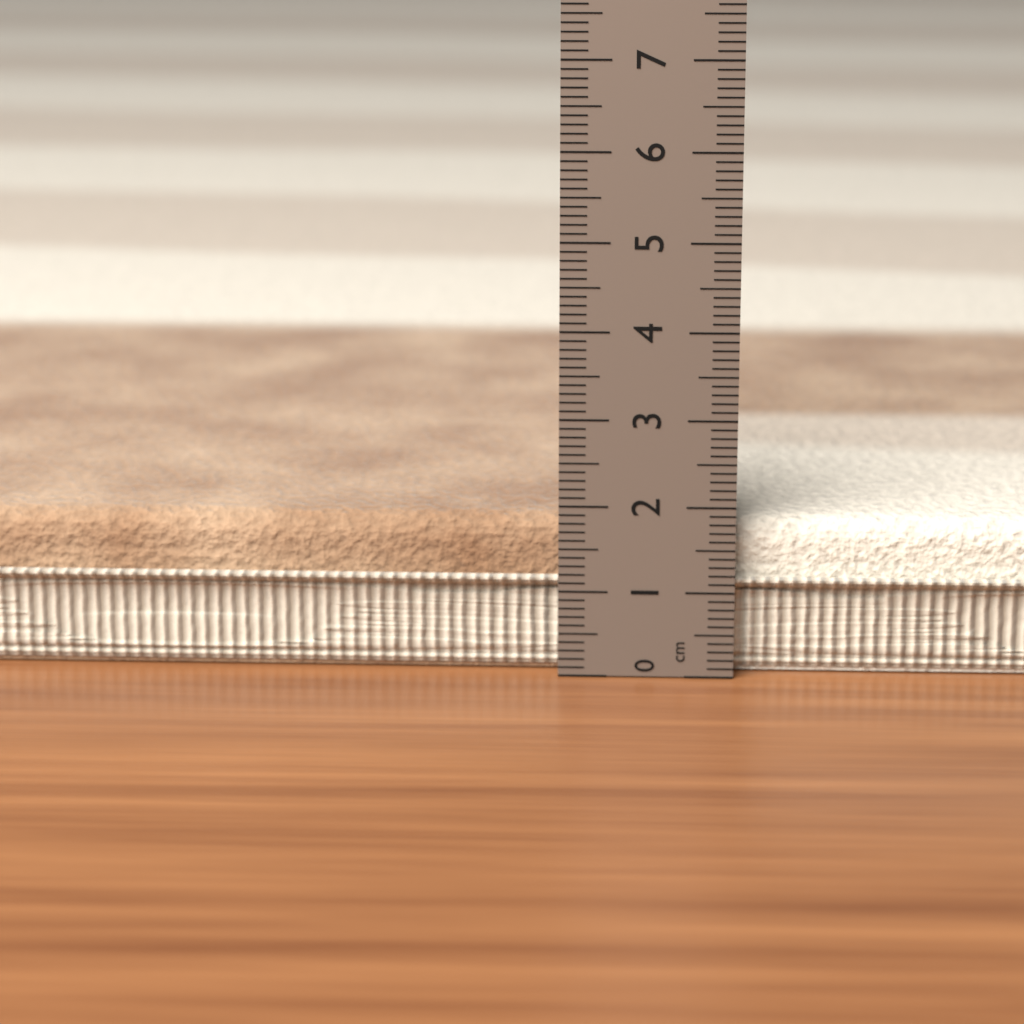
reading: 1.8 cm
